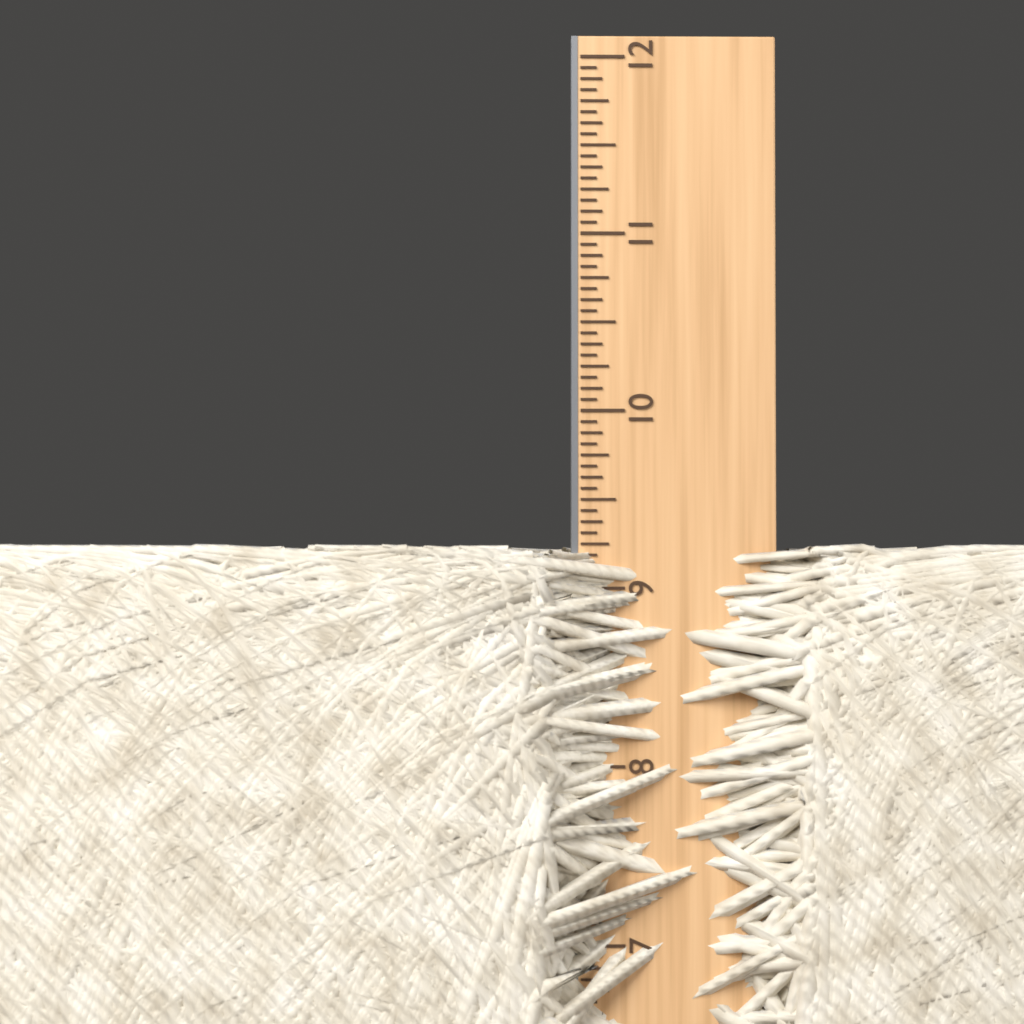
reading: 9.2500 in
